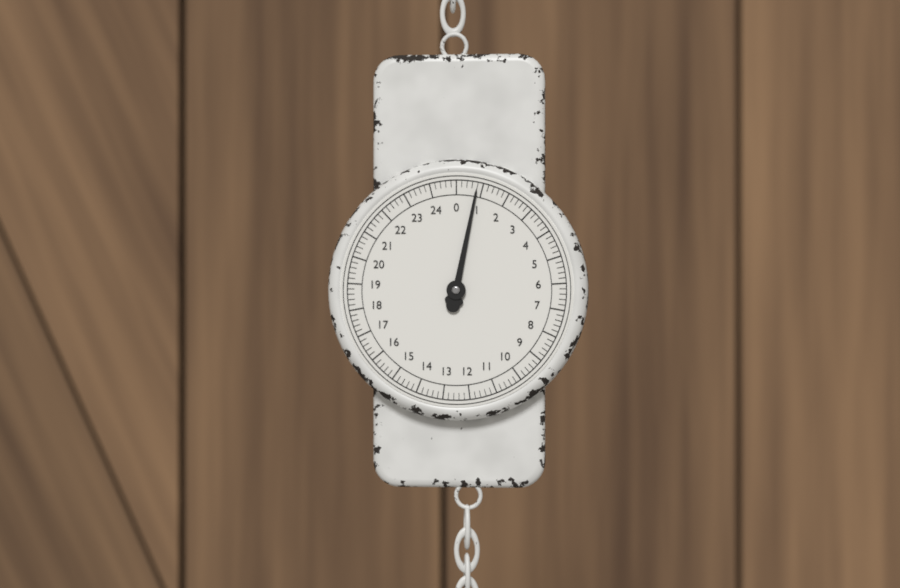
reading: 0.8 (no unit)
